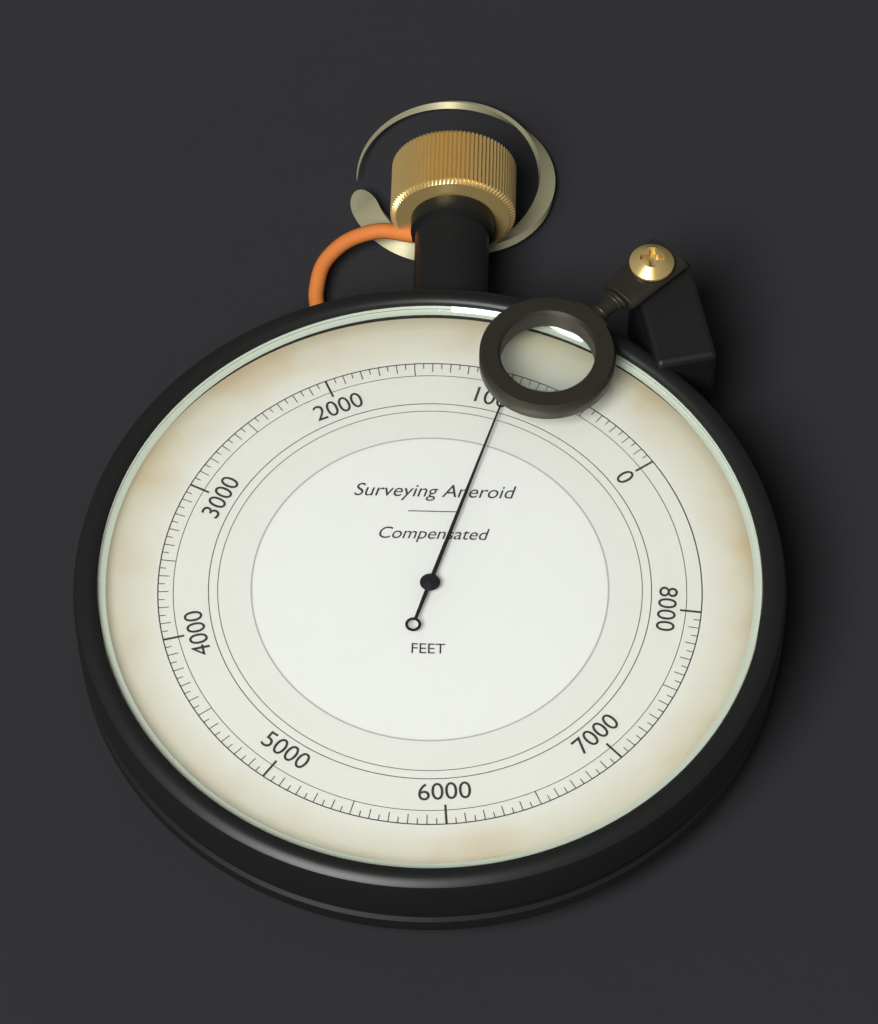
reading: 950 ft
